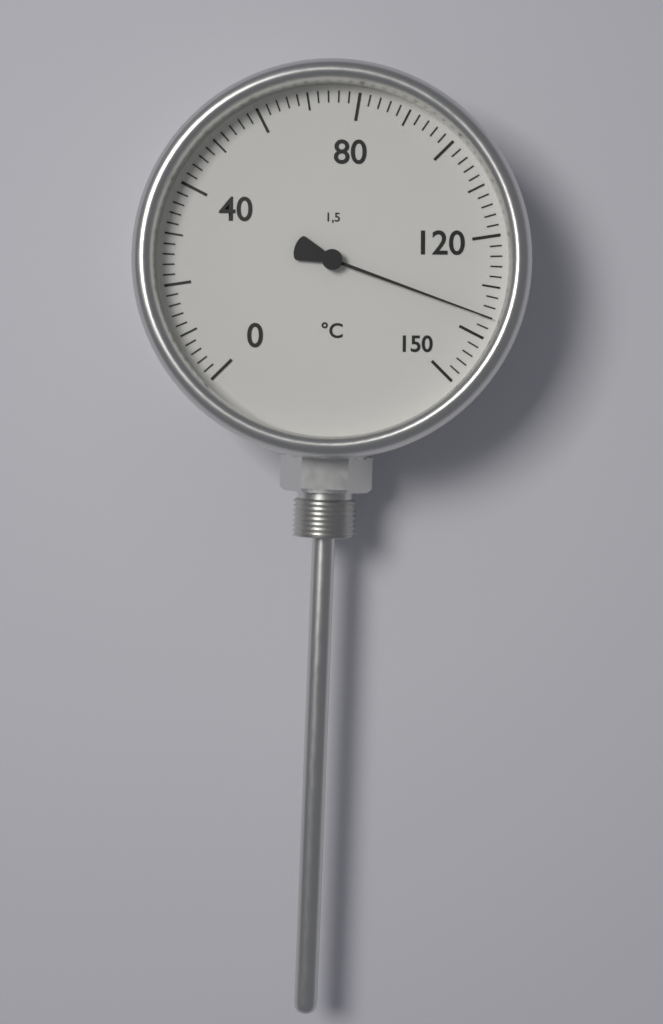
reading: 136 °C
